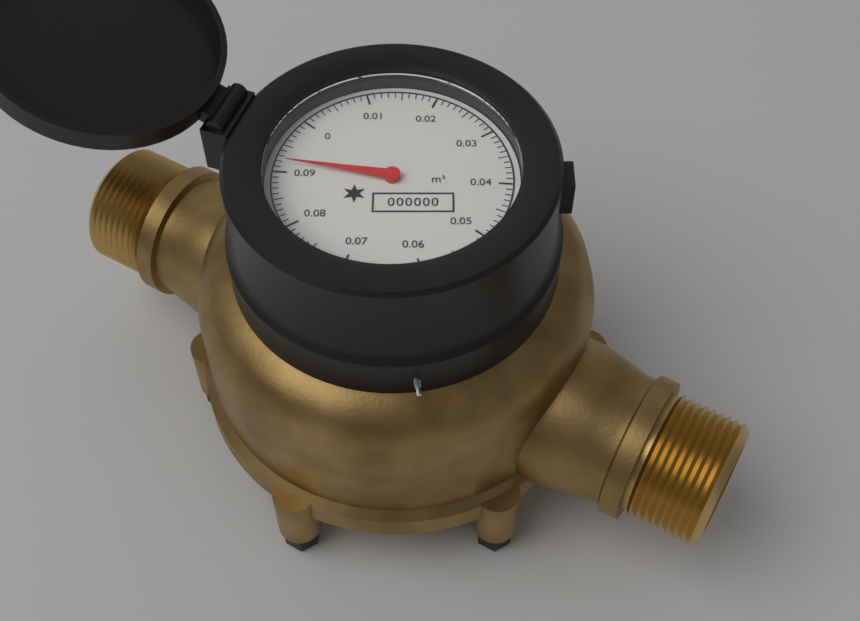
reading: 0.092 m³
